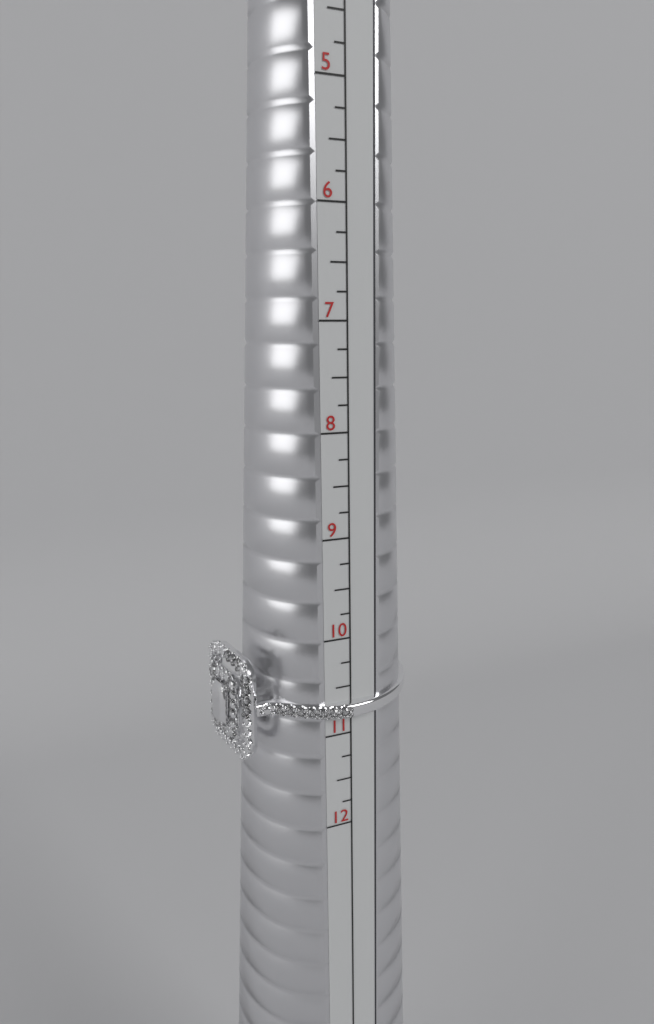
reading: 11.25 US
